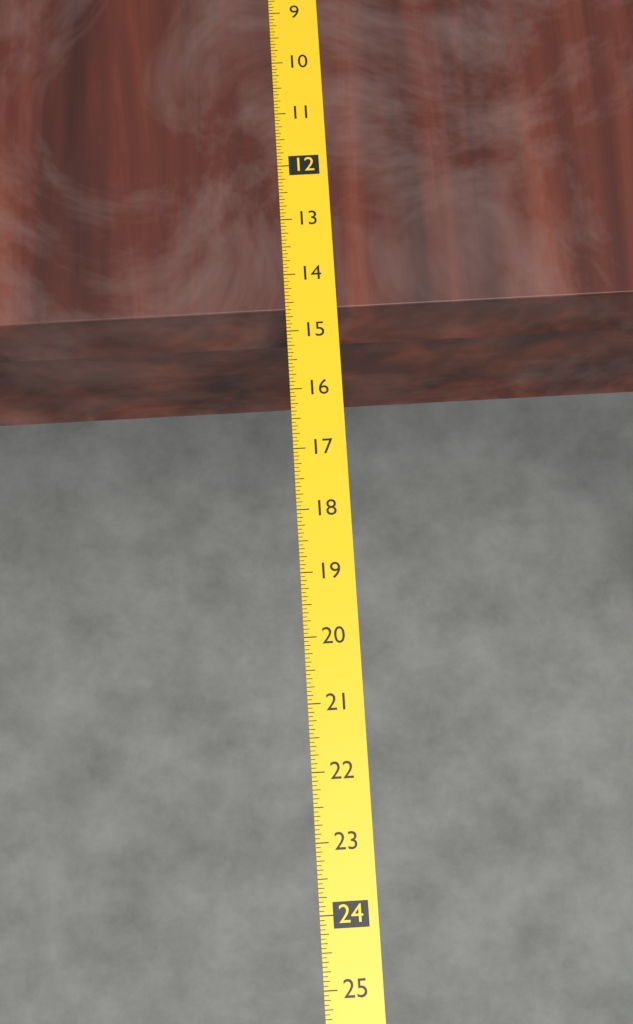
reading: 14.6250 (no unit)
